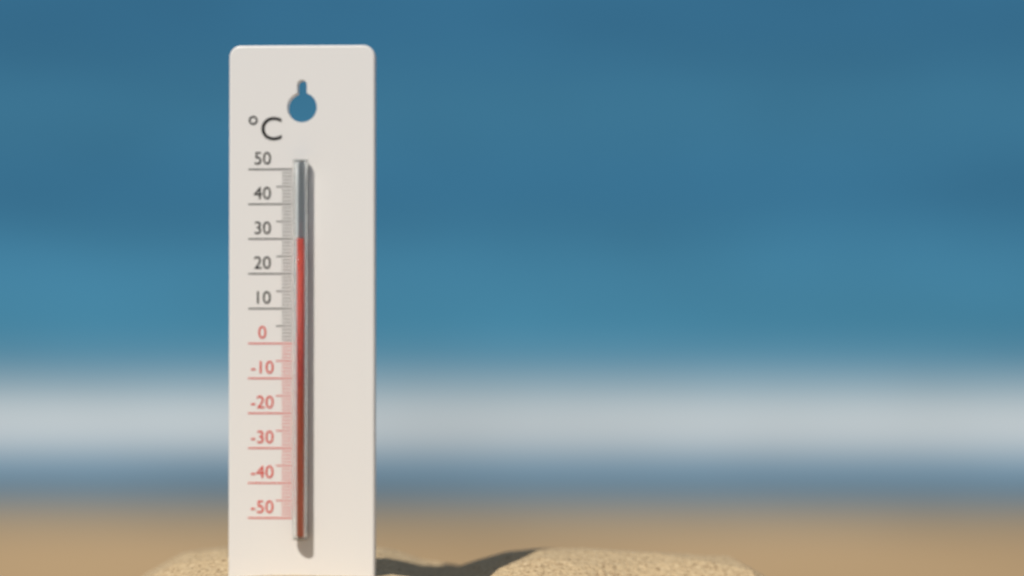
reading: 30 °C
